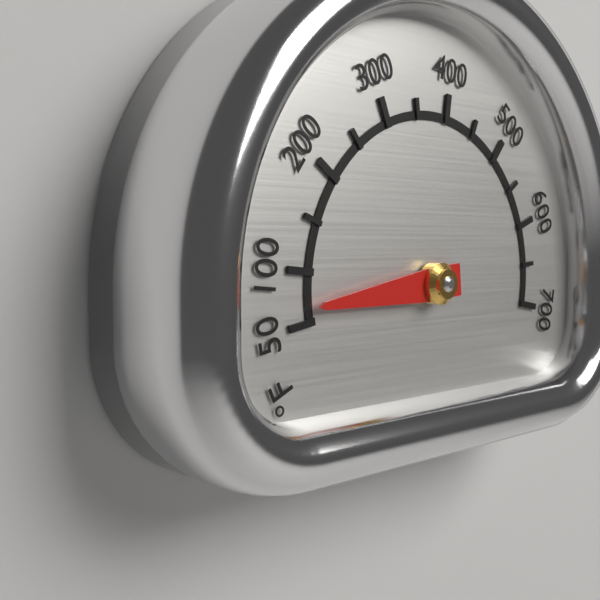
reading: 65 °F
